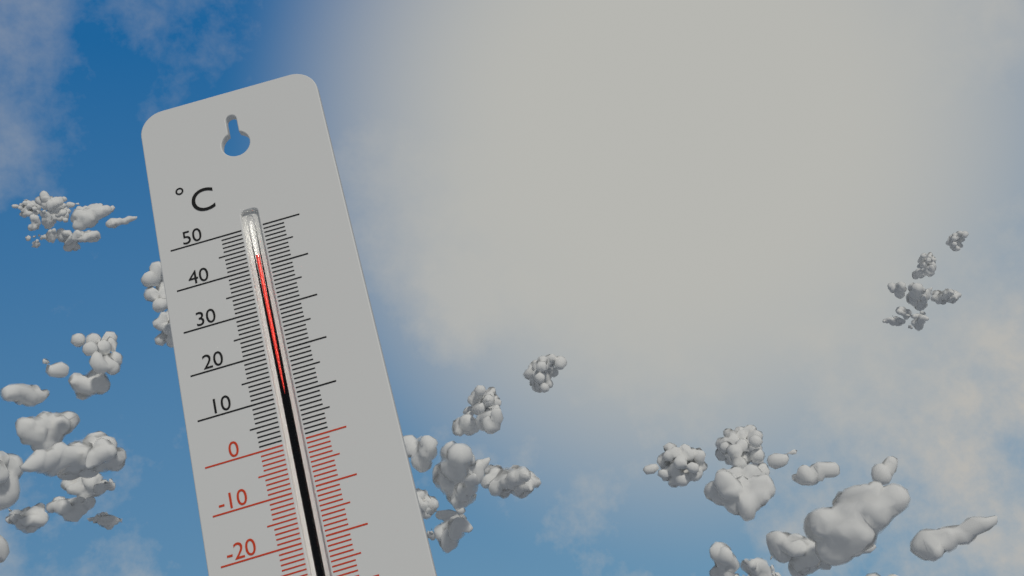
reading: 43 °C
